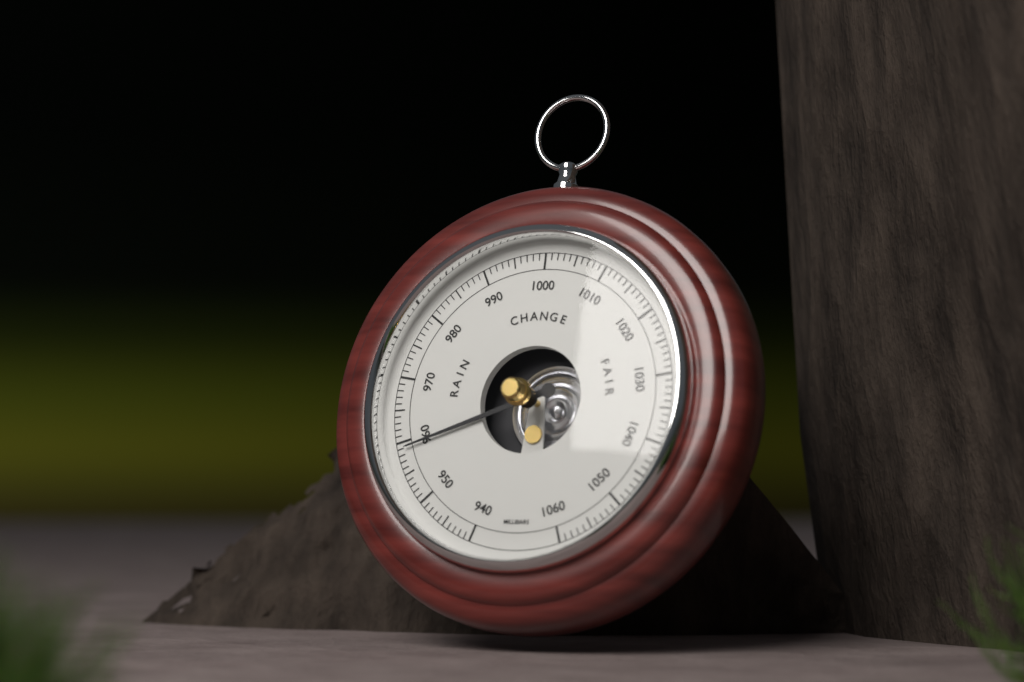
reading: 959 mbar
